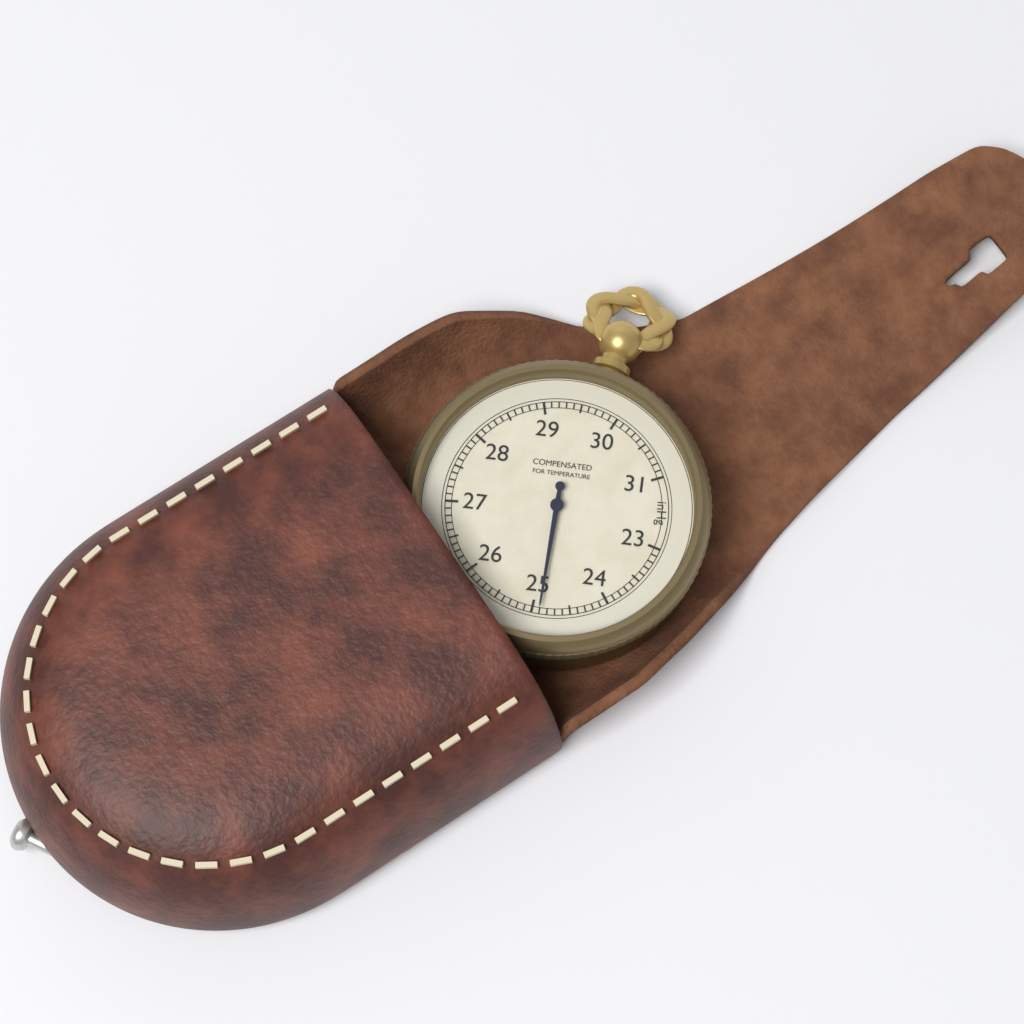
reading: 24.9 inHg
